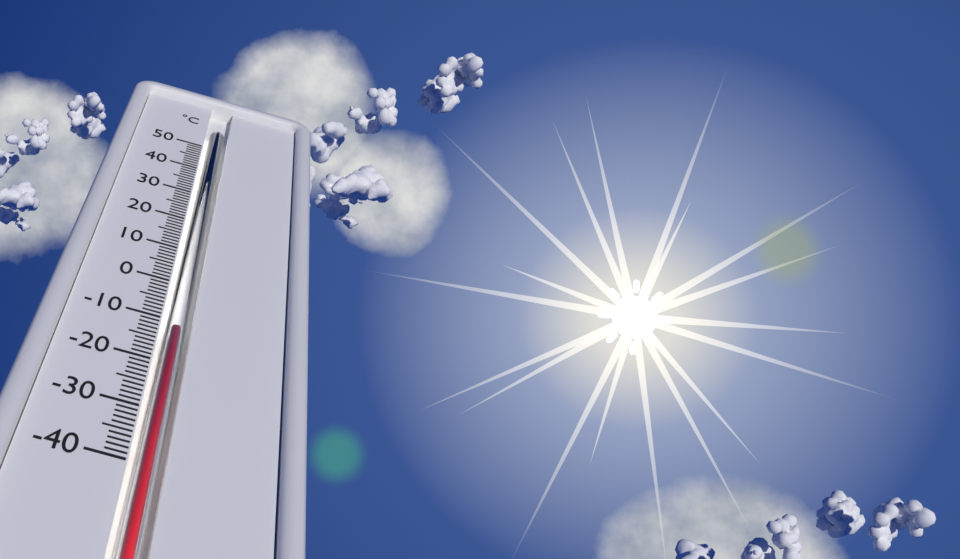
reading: -12 °C
